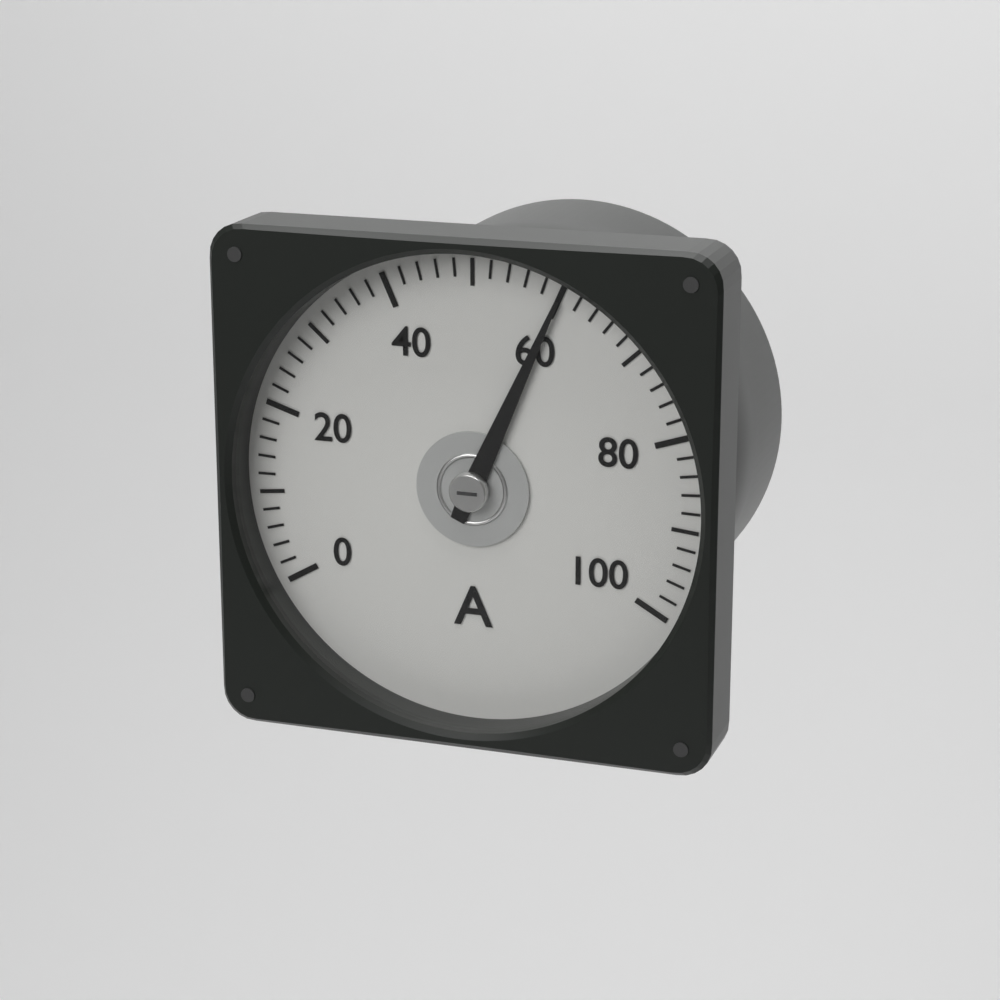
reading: 60 A
